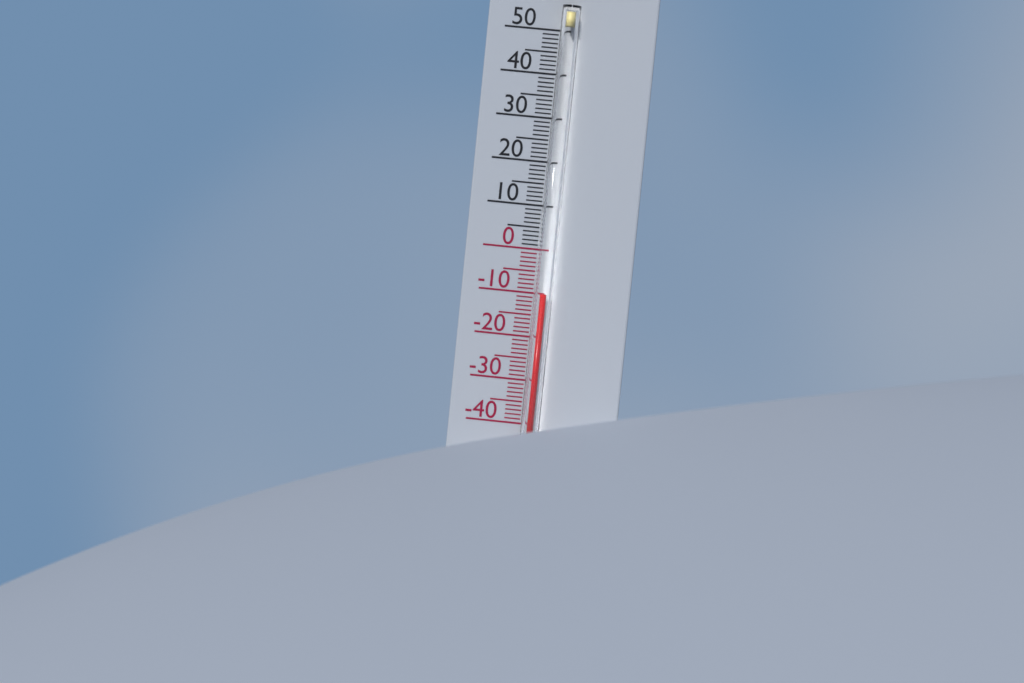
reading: -10 °C
